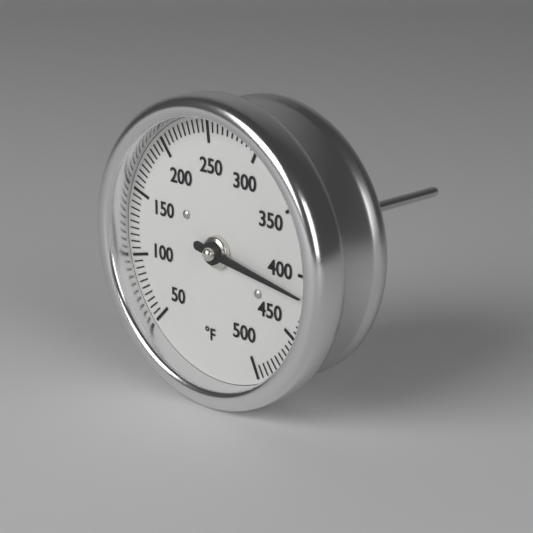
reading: 415 °F
